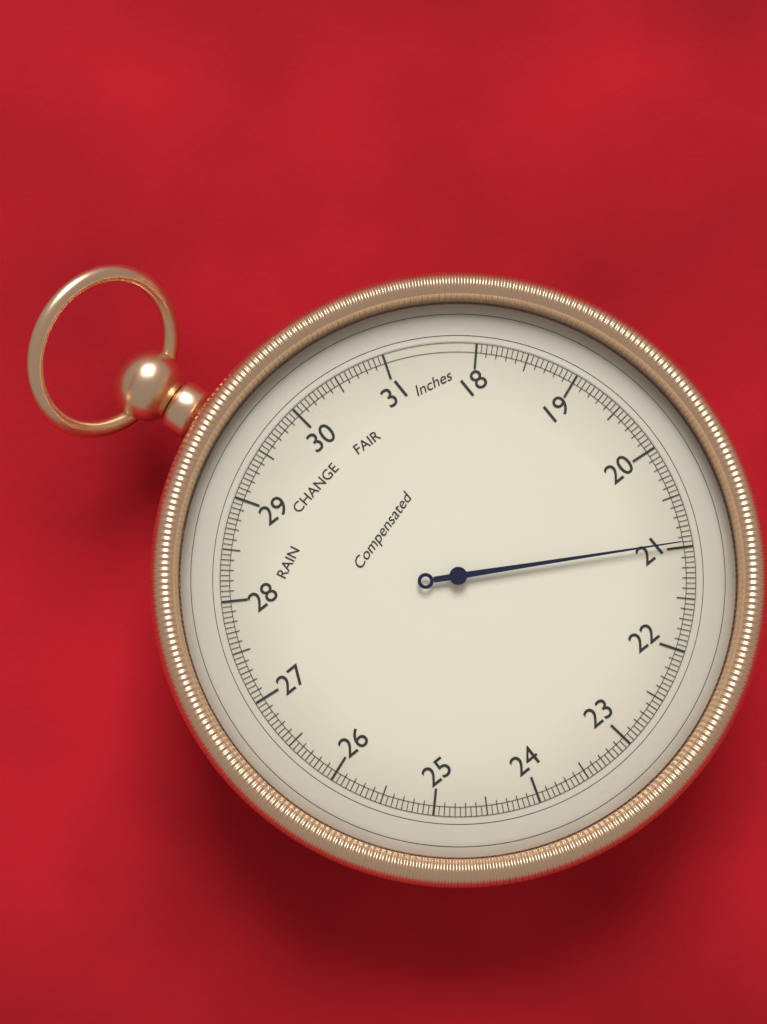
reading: 20.95 inHg
